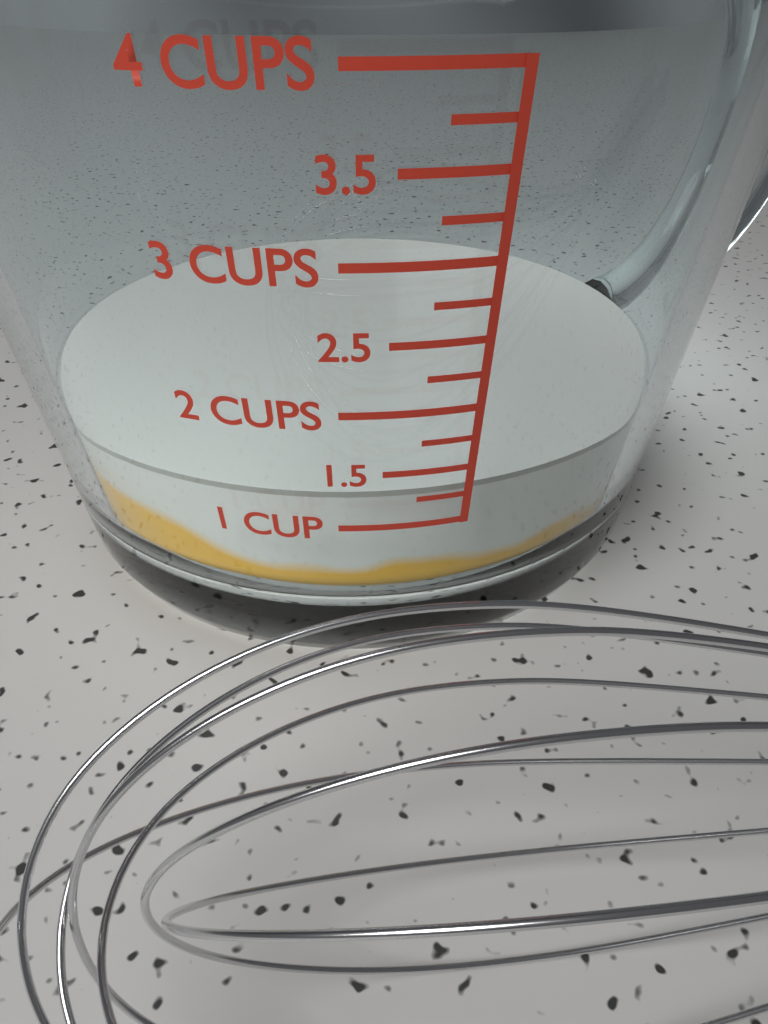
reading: 1.25 cups
